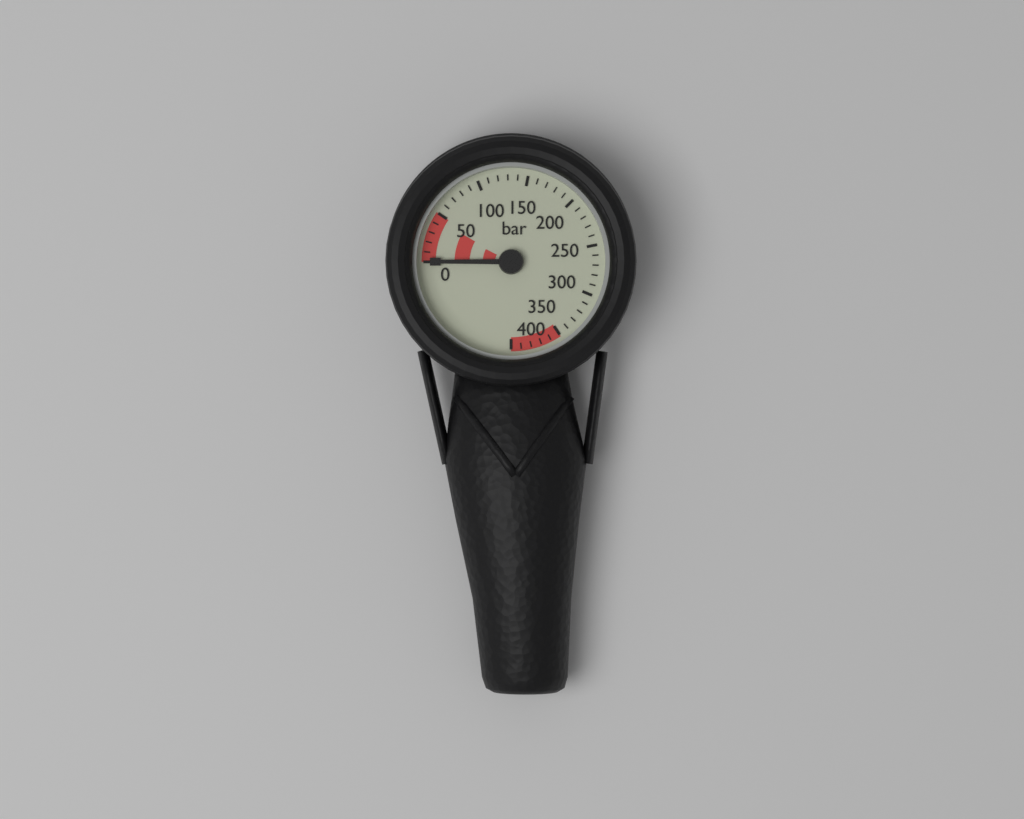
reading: 0 bar
